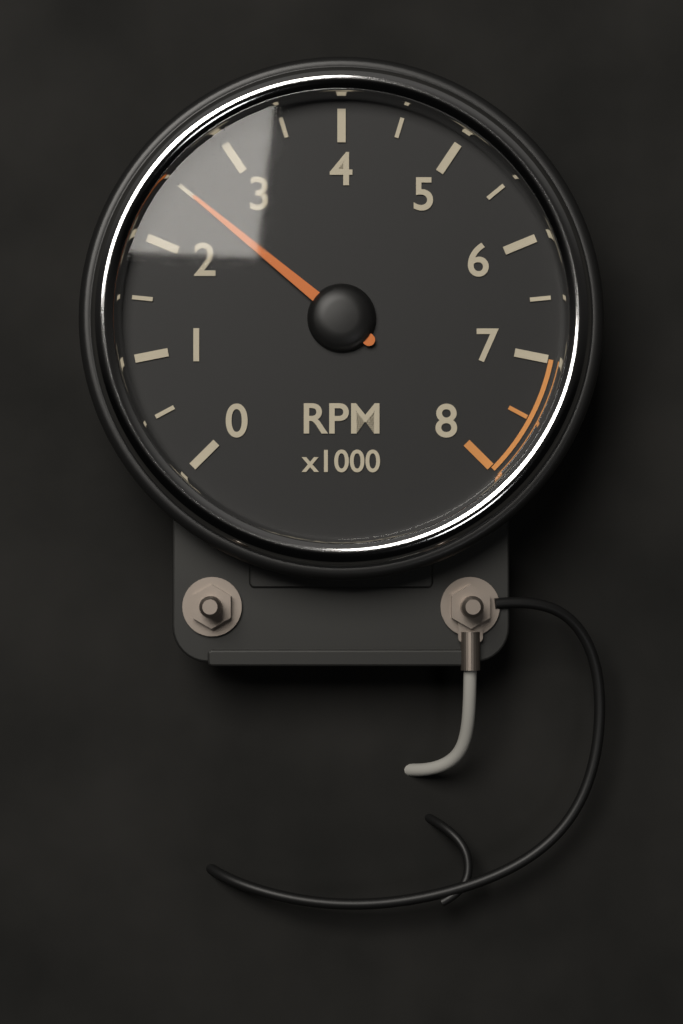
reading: 2500 RPM
